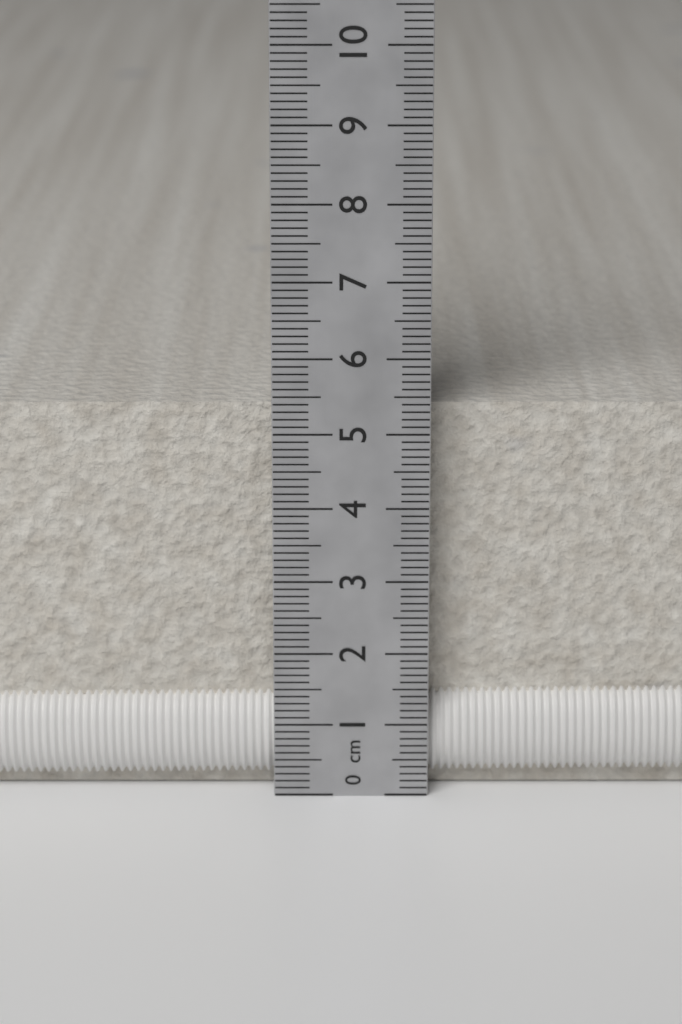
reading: 5.3 cm
